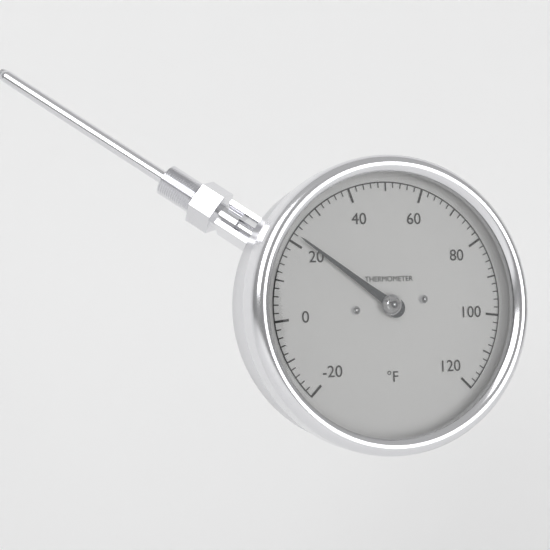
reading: 22 °F
